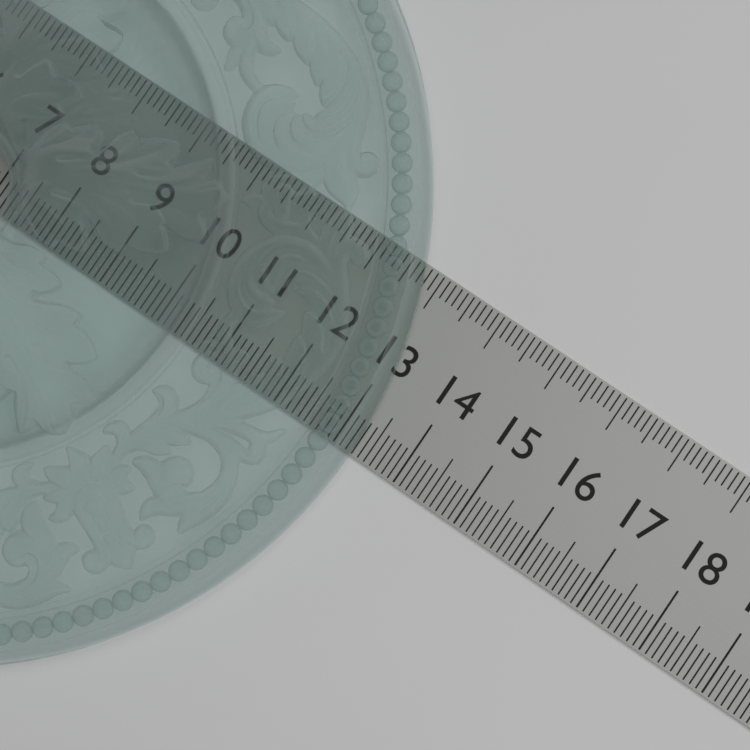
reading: 13.3 (no unit)
